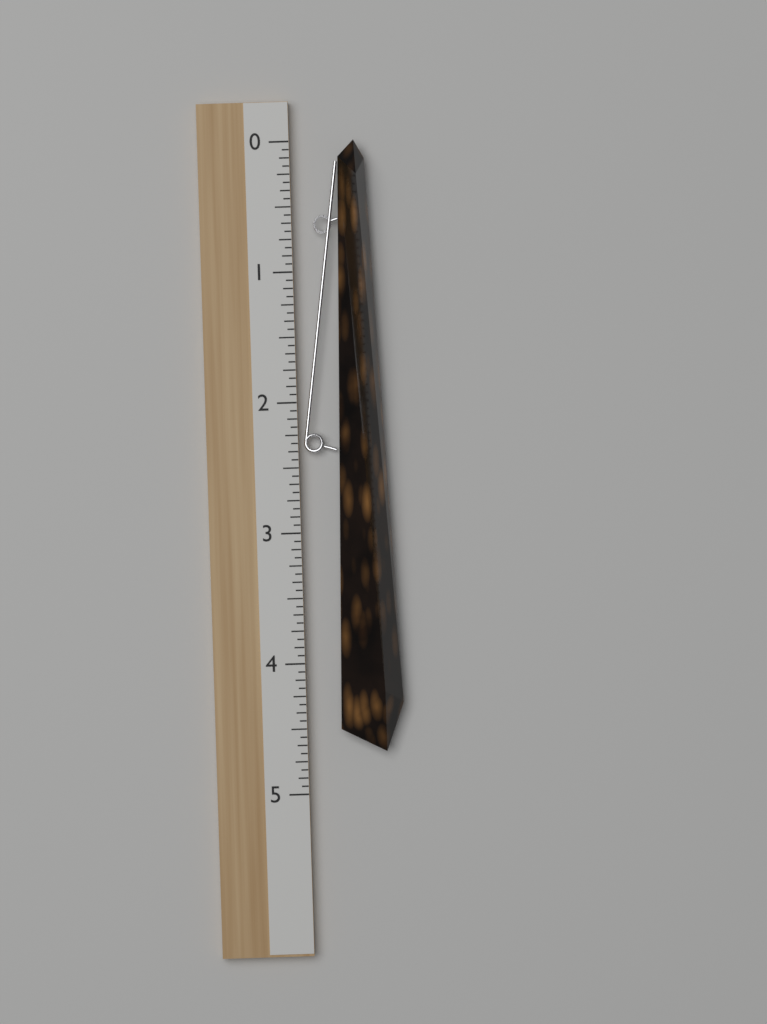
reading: 4.6875 (no unit)
